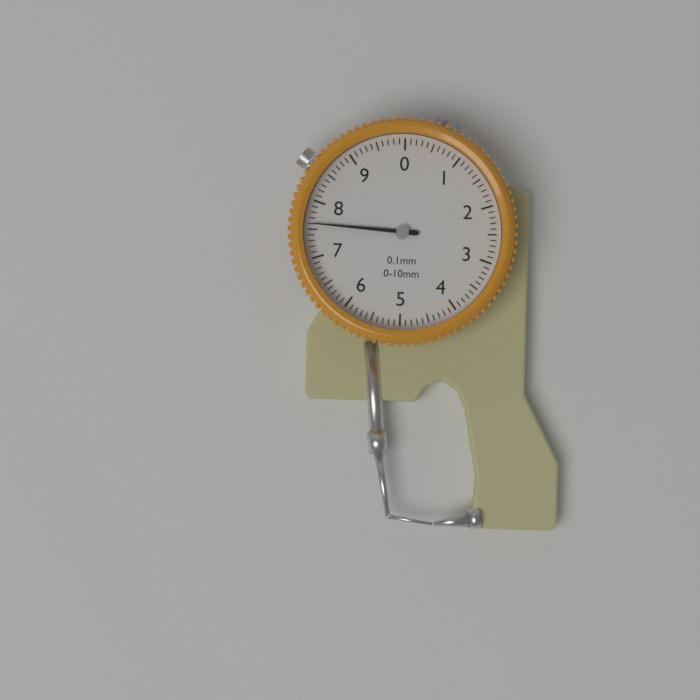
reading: 7.6 mm
